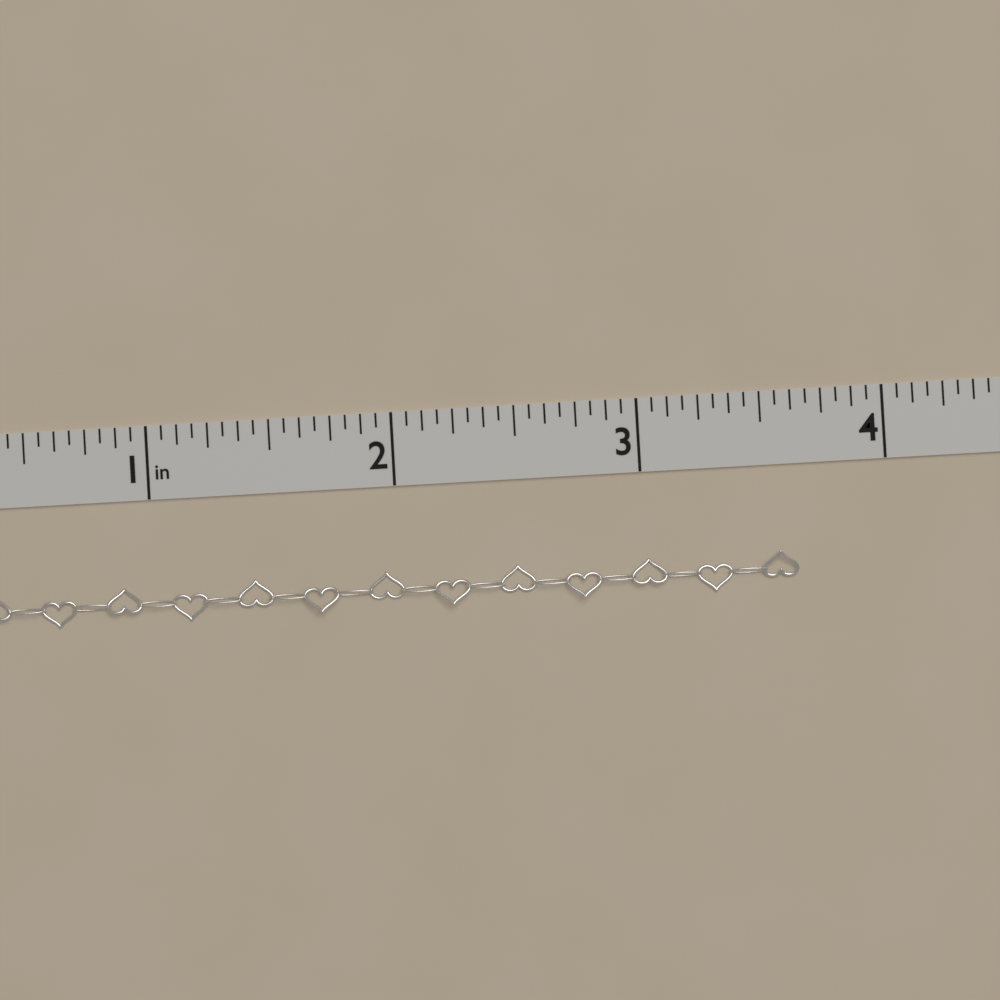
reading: 3.6250 in
